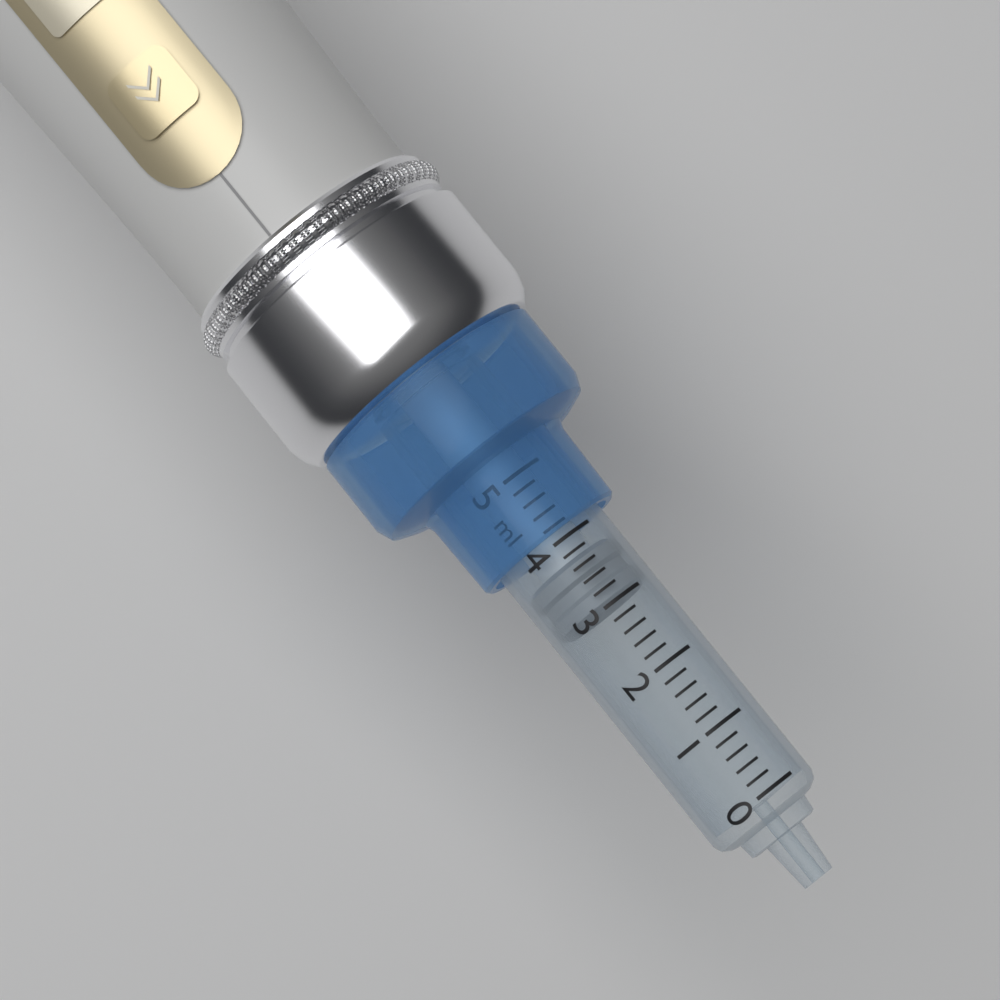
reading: 3.0 ml
